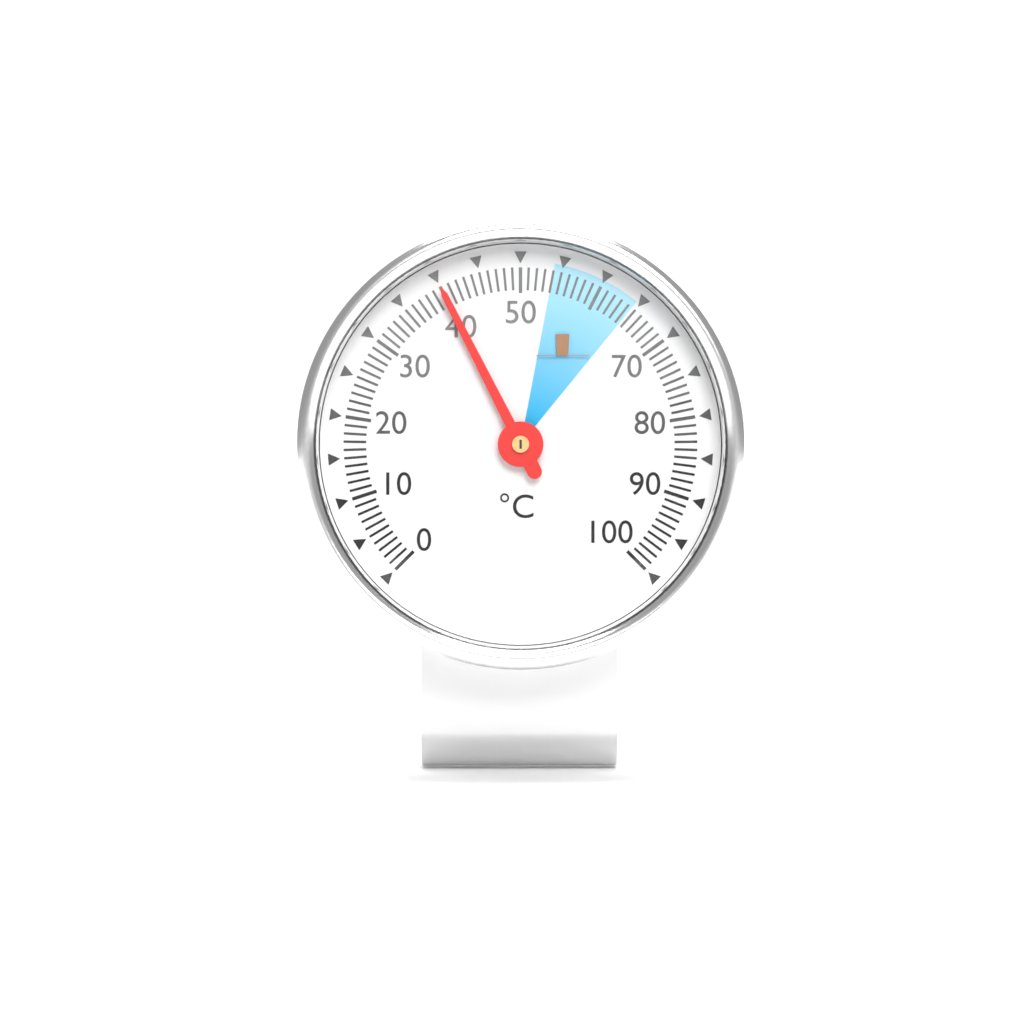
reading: 40 °C
